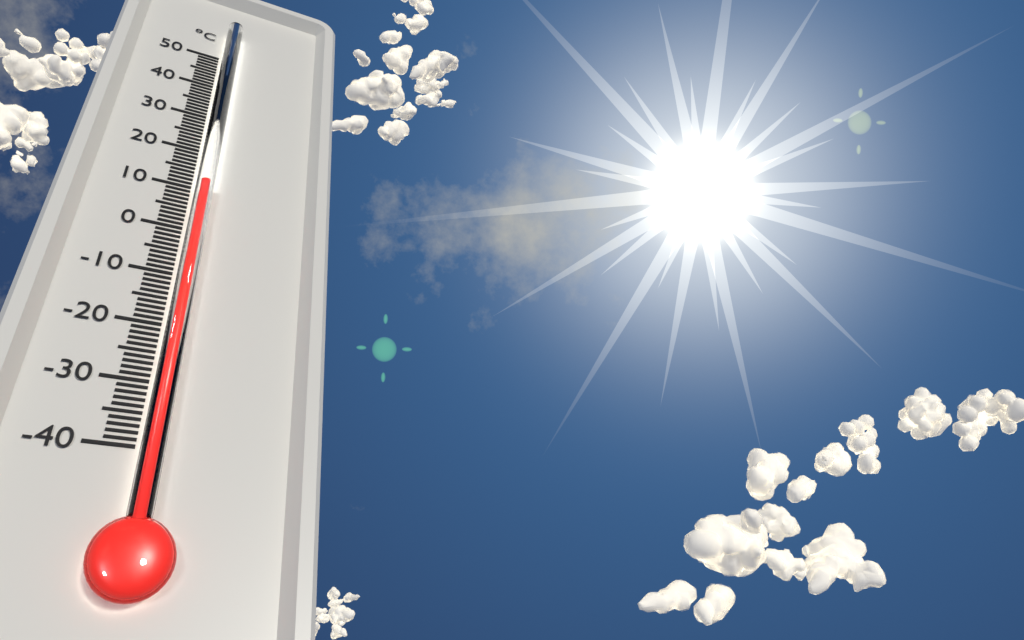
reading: 10 °C
